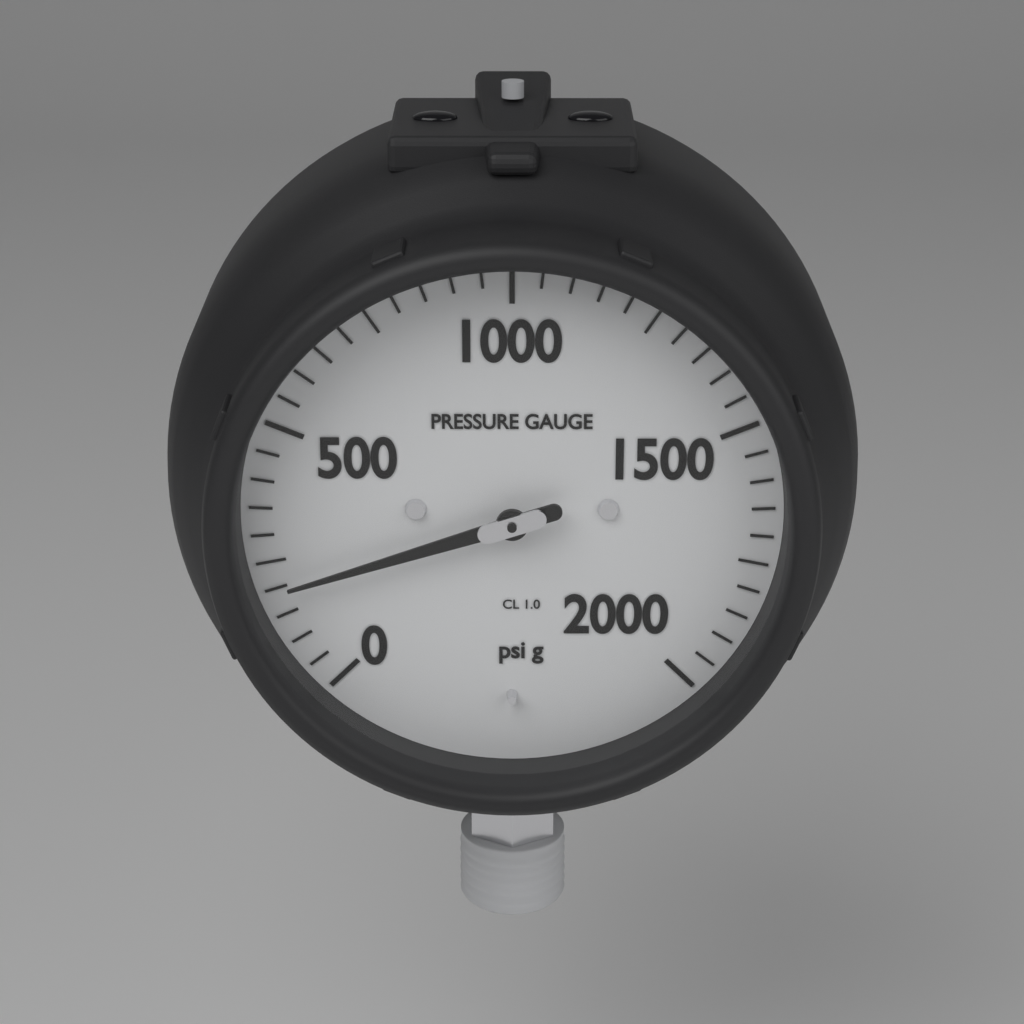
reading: 200 psi
